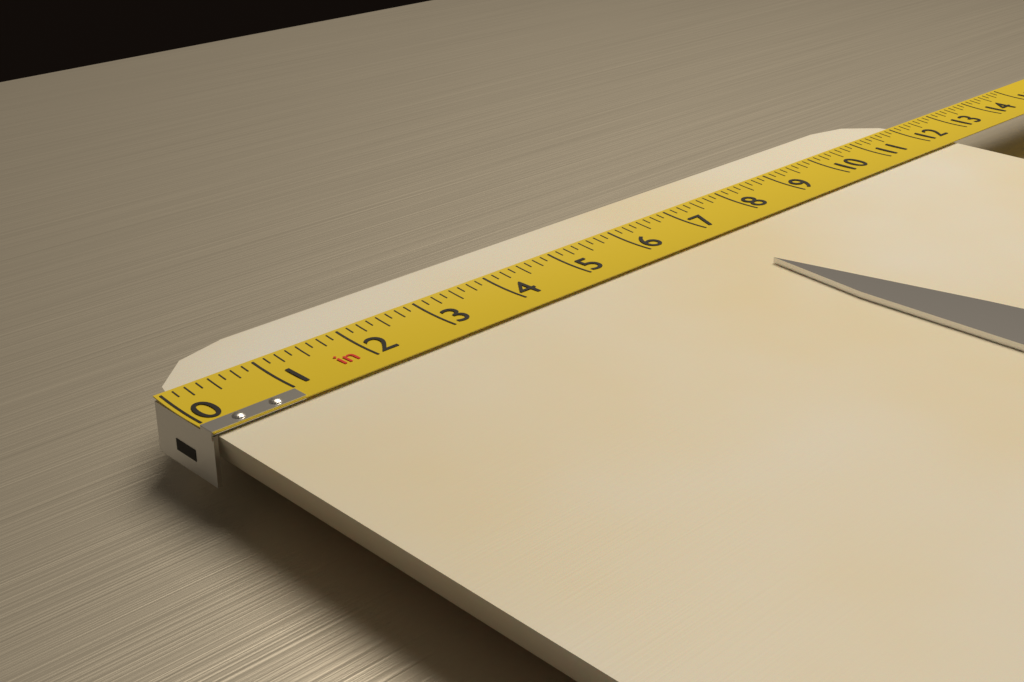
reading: 12.250 in
